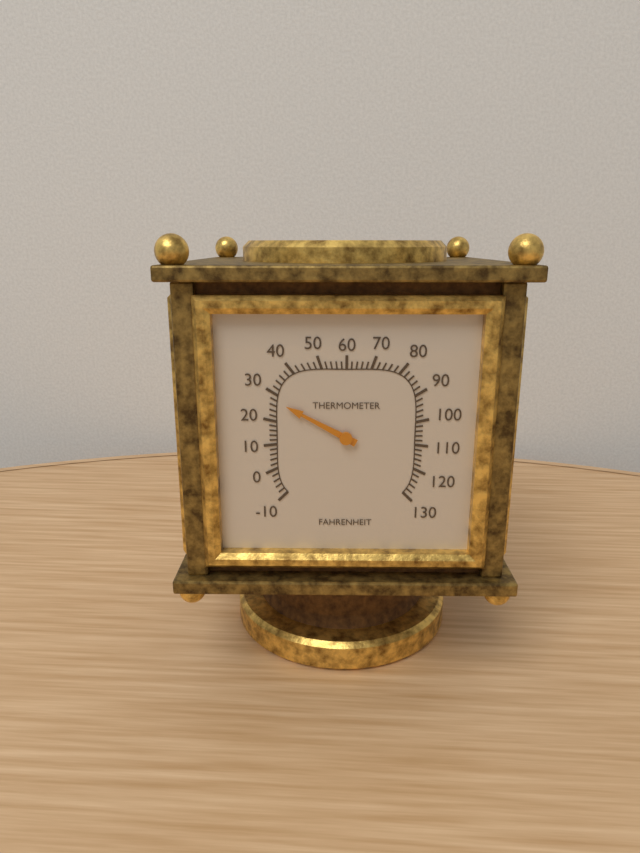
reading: 28 °F
